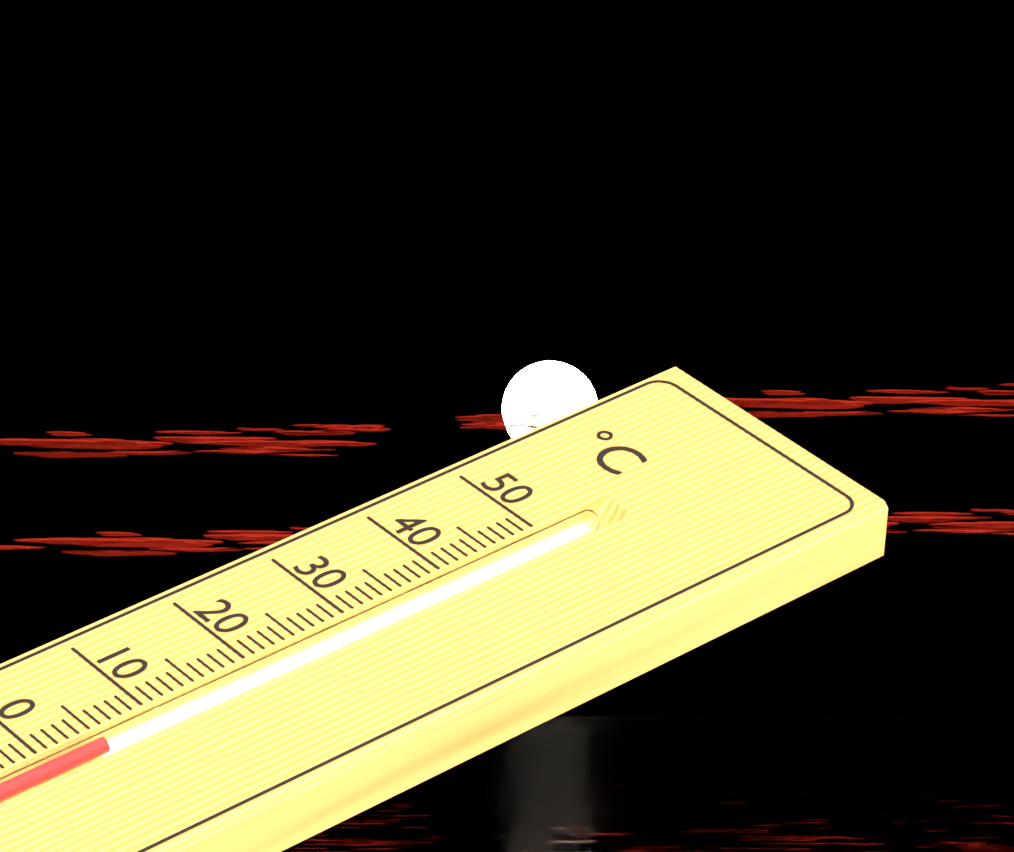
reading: 5 °C
